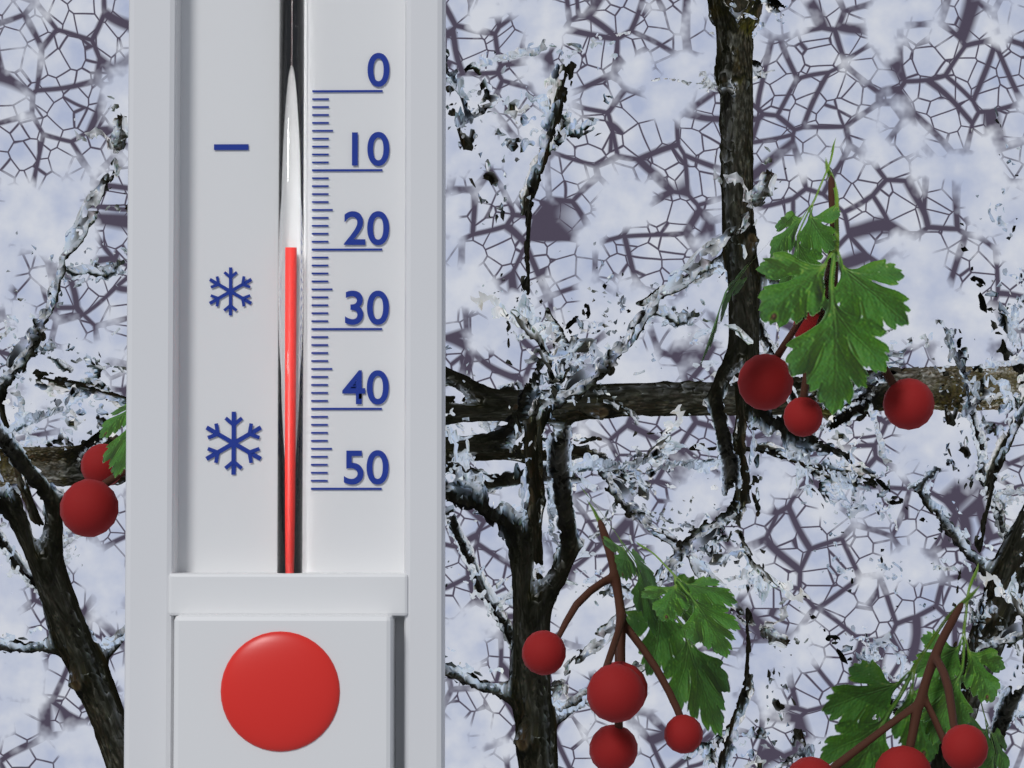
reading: 20 (no unit)
